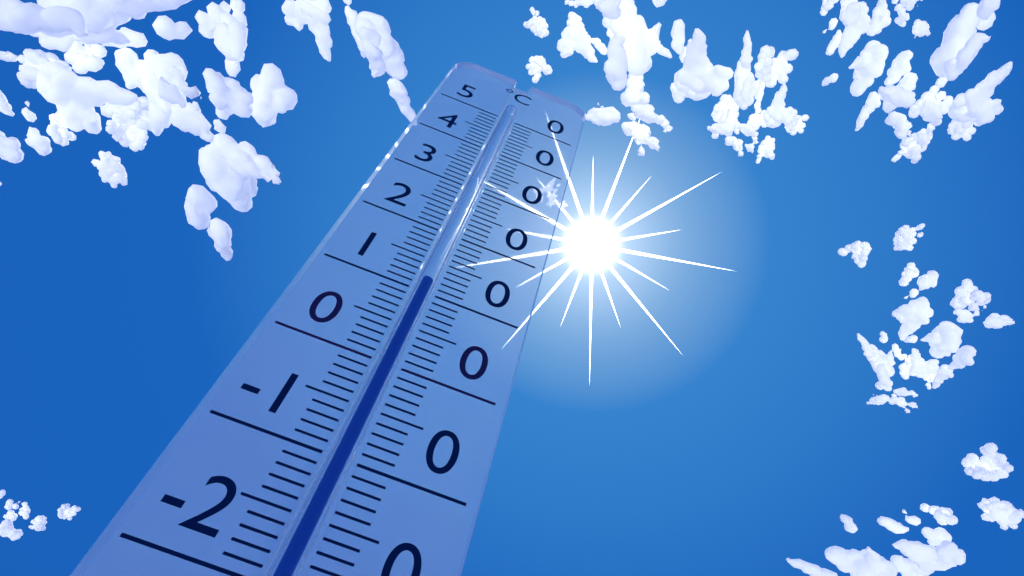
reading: 12 °C
